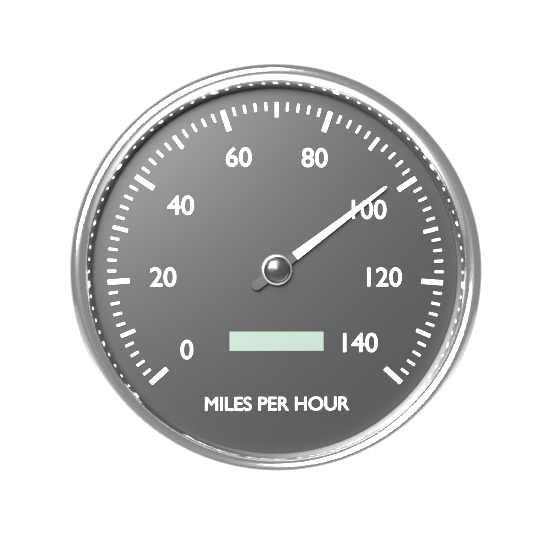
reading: 98 mph
